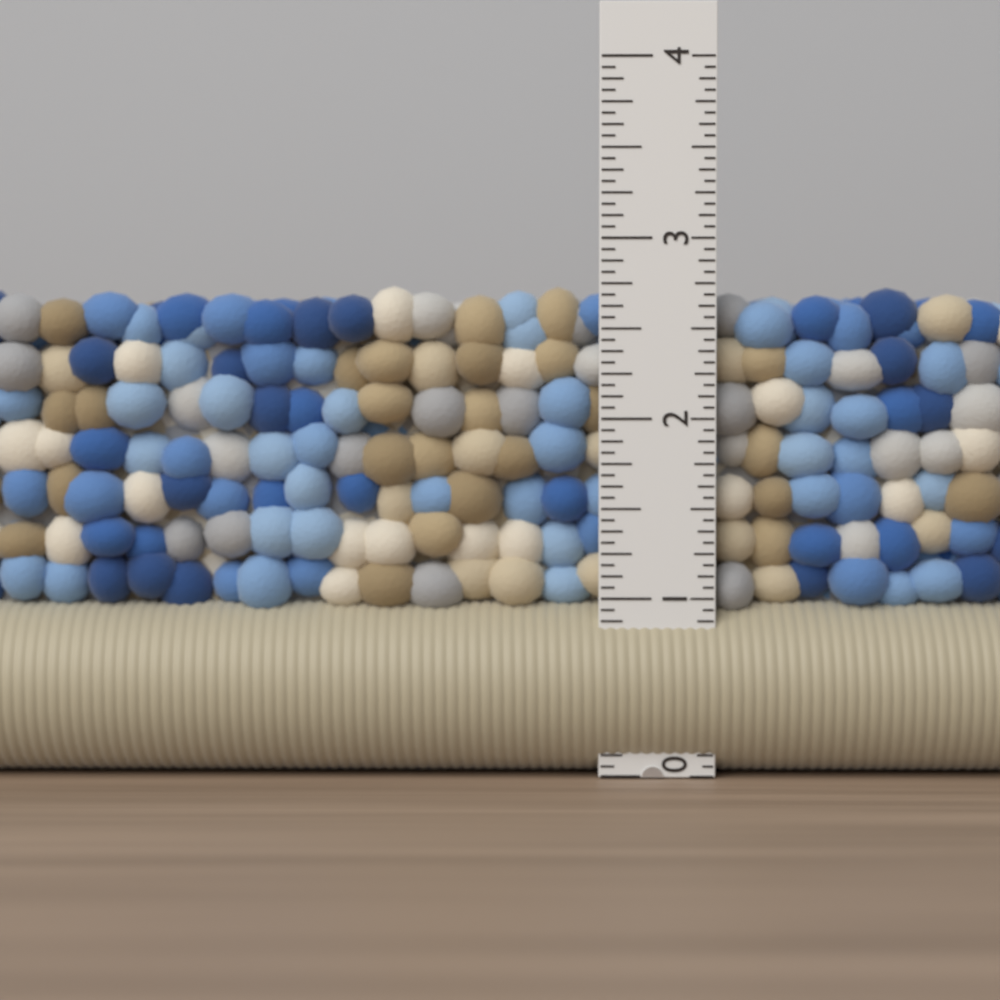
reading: 2.7500 in
